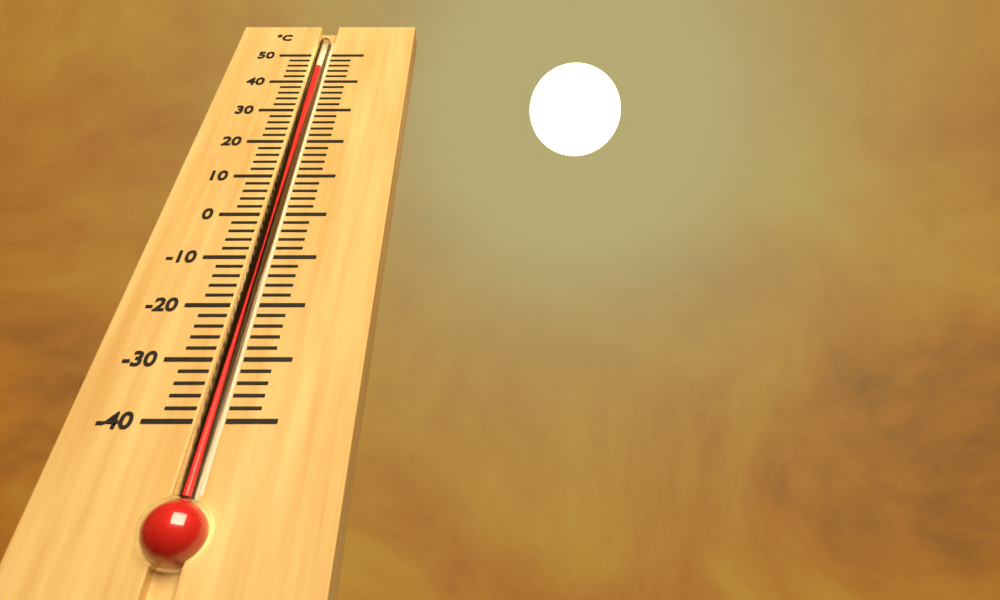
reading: 45 °C
